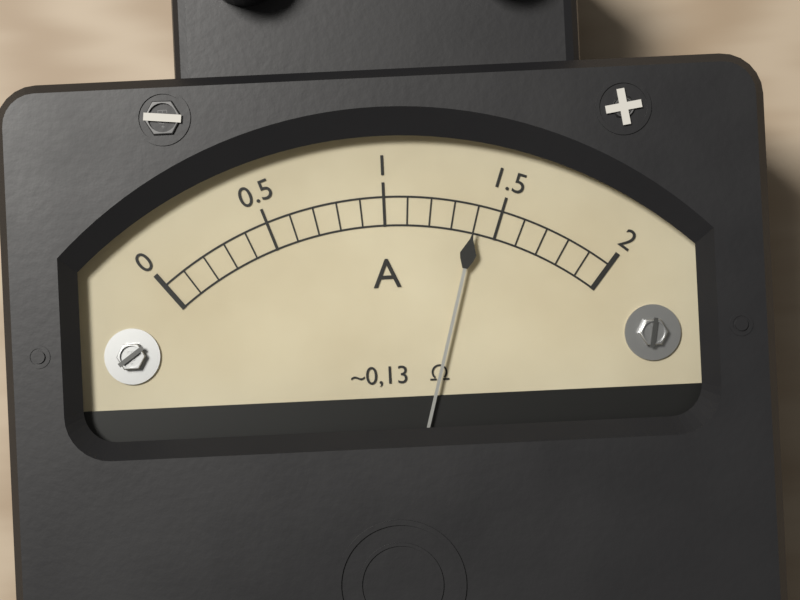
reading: 1.4 A
